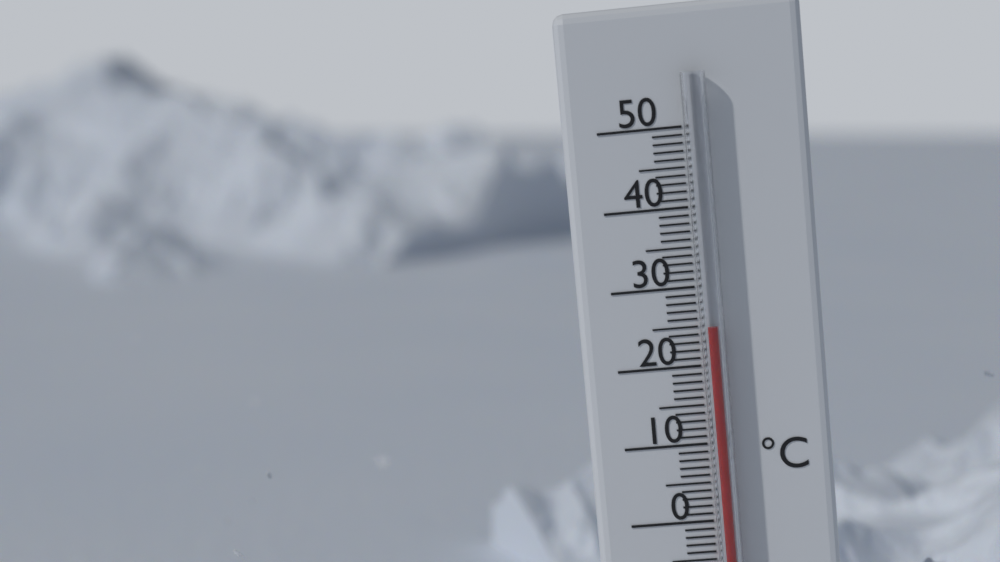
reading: 25 °C
